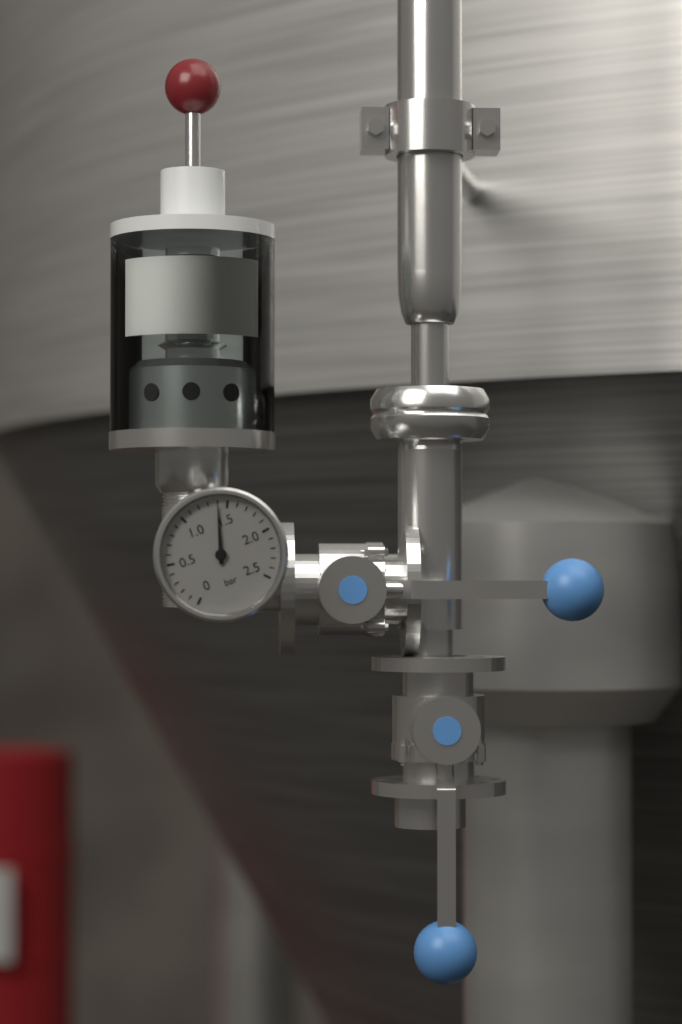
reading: 1.4 bar
